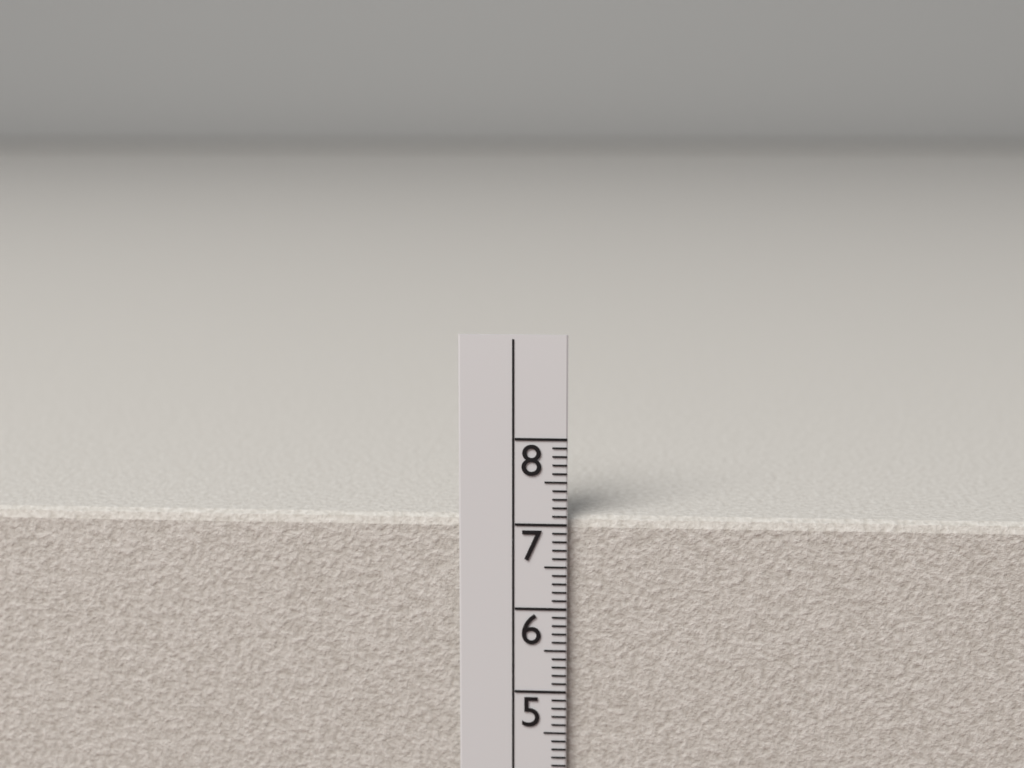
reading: 7.1 cm
